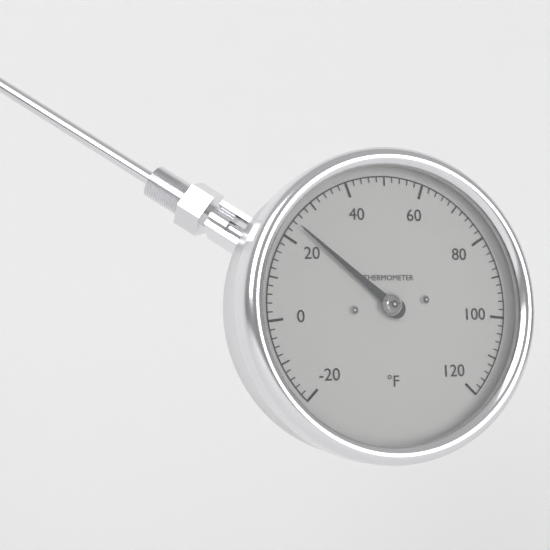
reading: 24 °F
